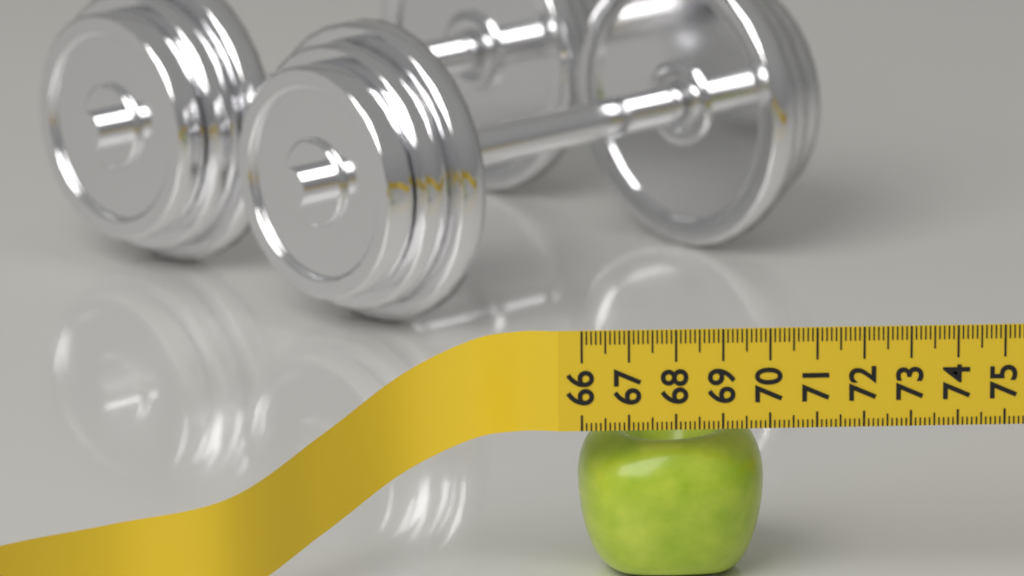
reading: 70.0 (no unit)
